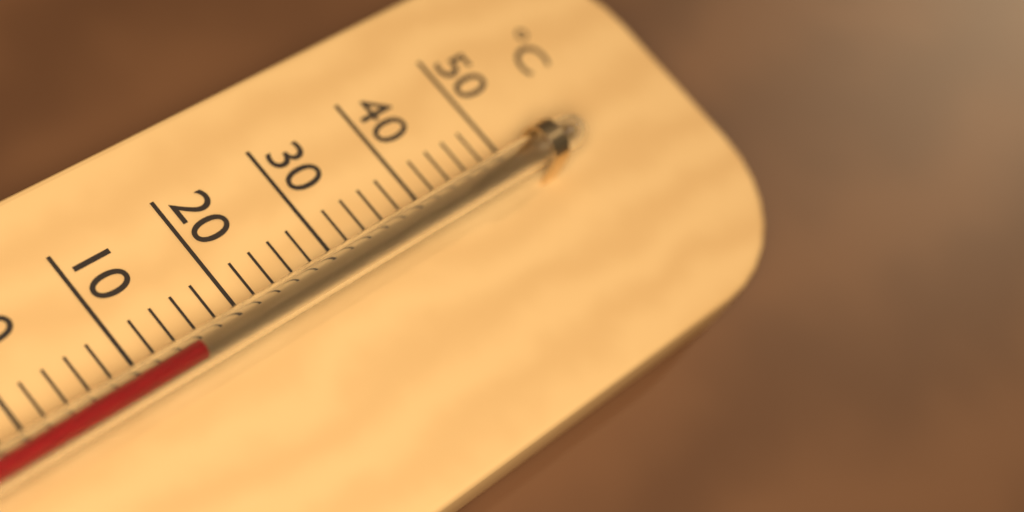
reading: 14 °C
